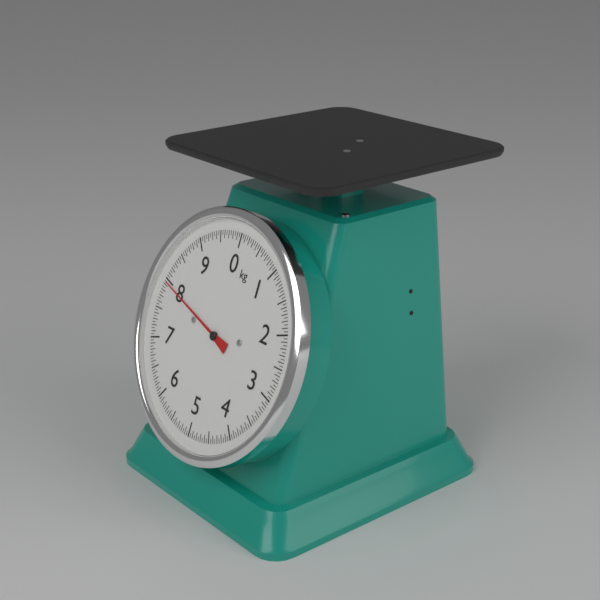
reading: 7.95 kg
